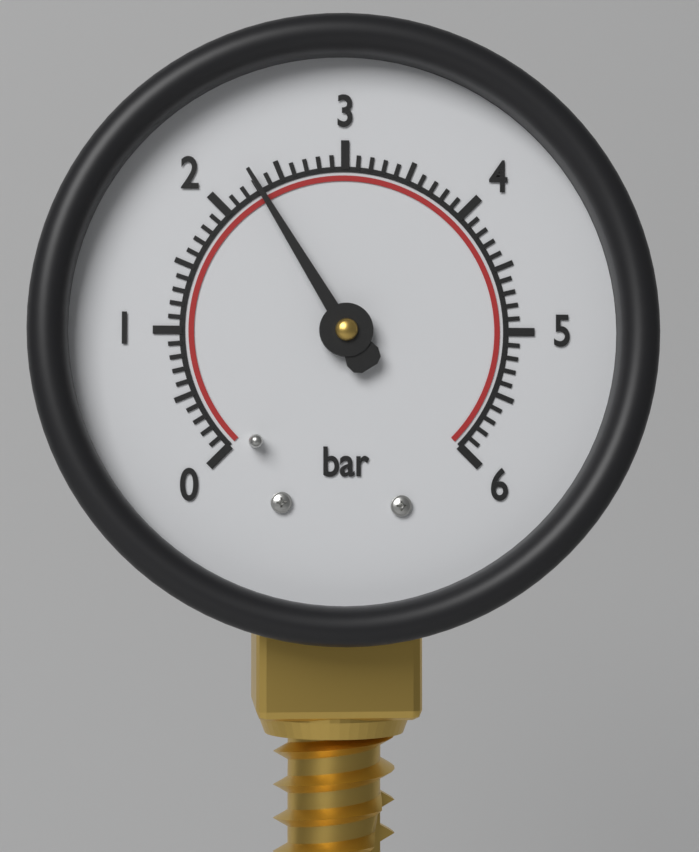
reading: 2.3 bar
